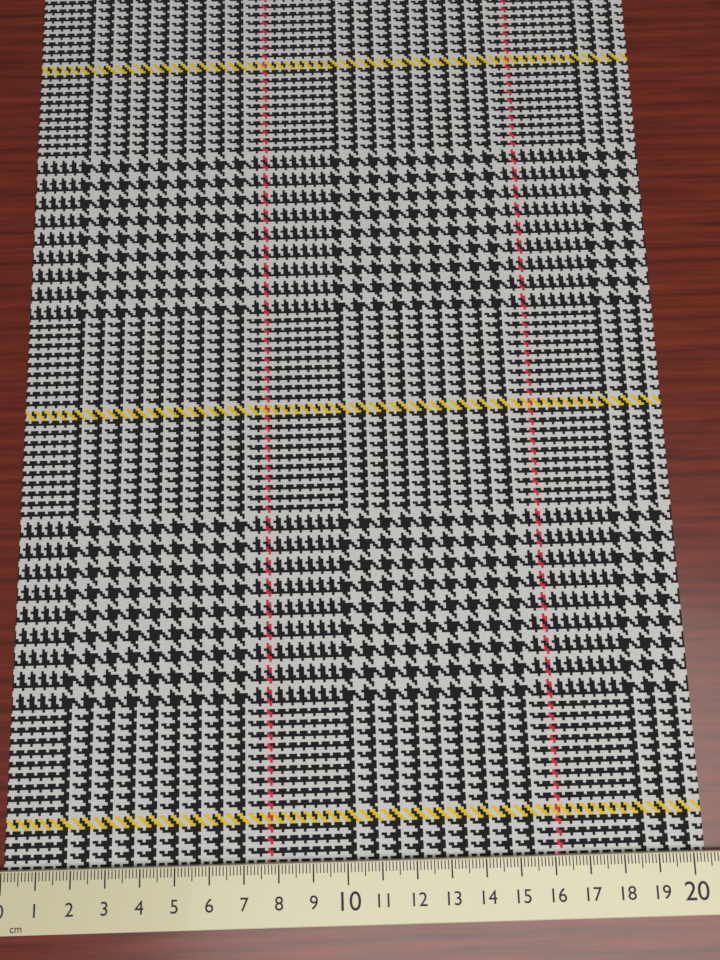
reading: 20.4 cm
